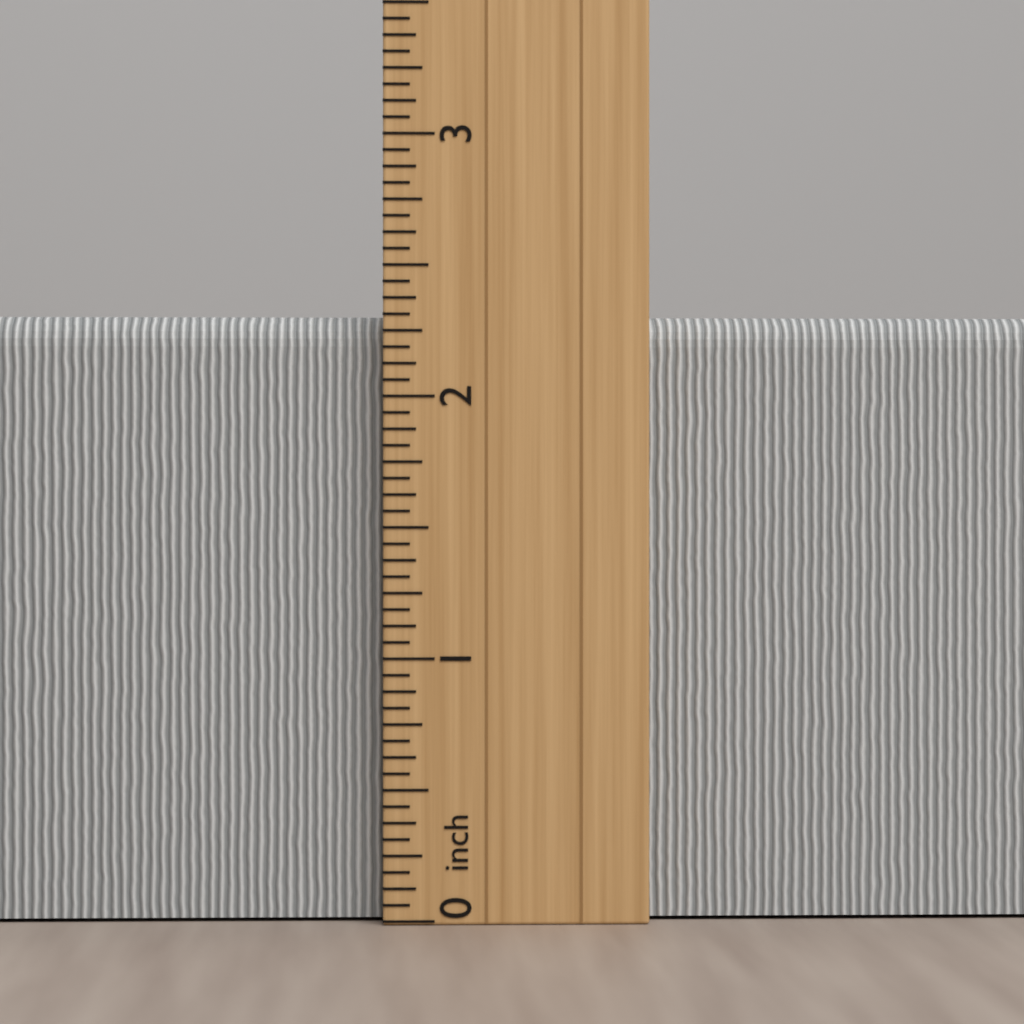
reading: 2.3125 inch
